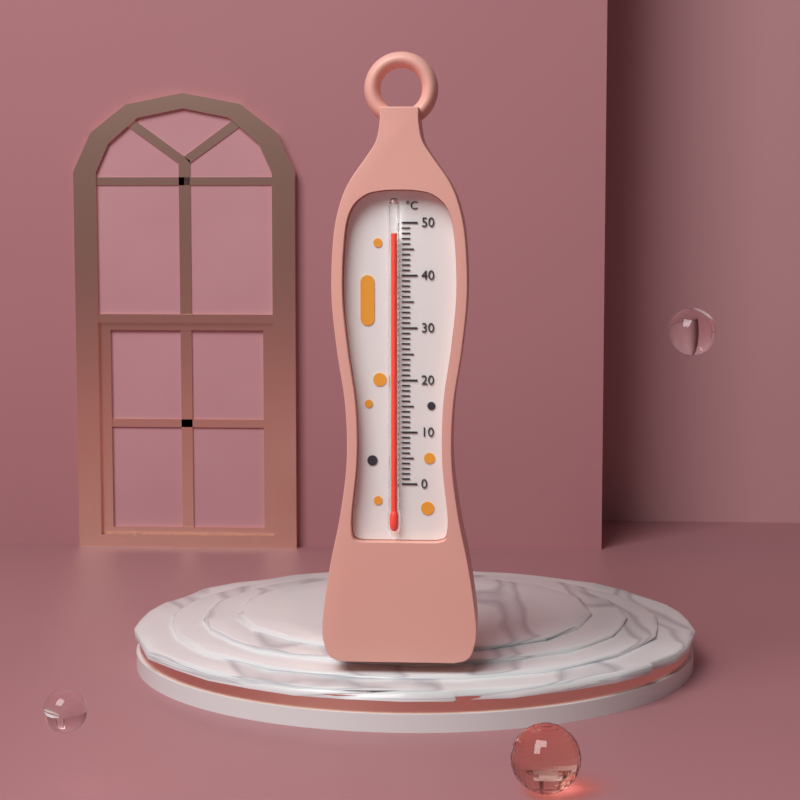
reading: 48 °C
